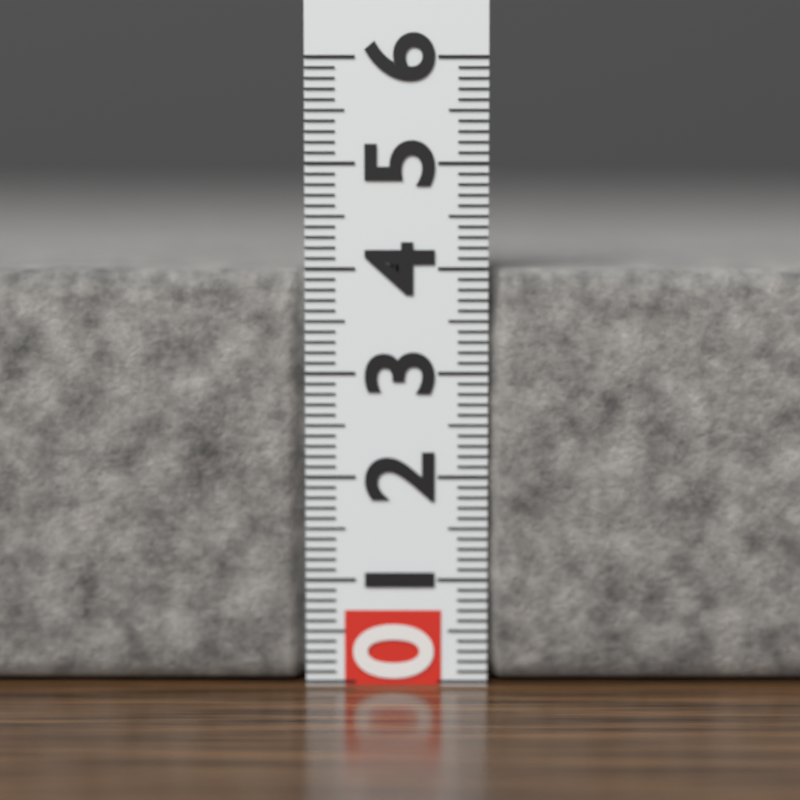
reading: 4.0 (no unit)
